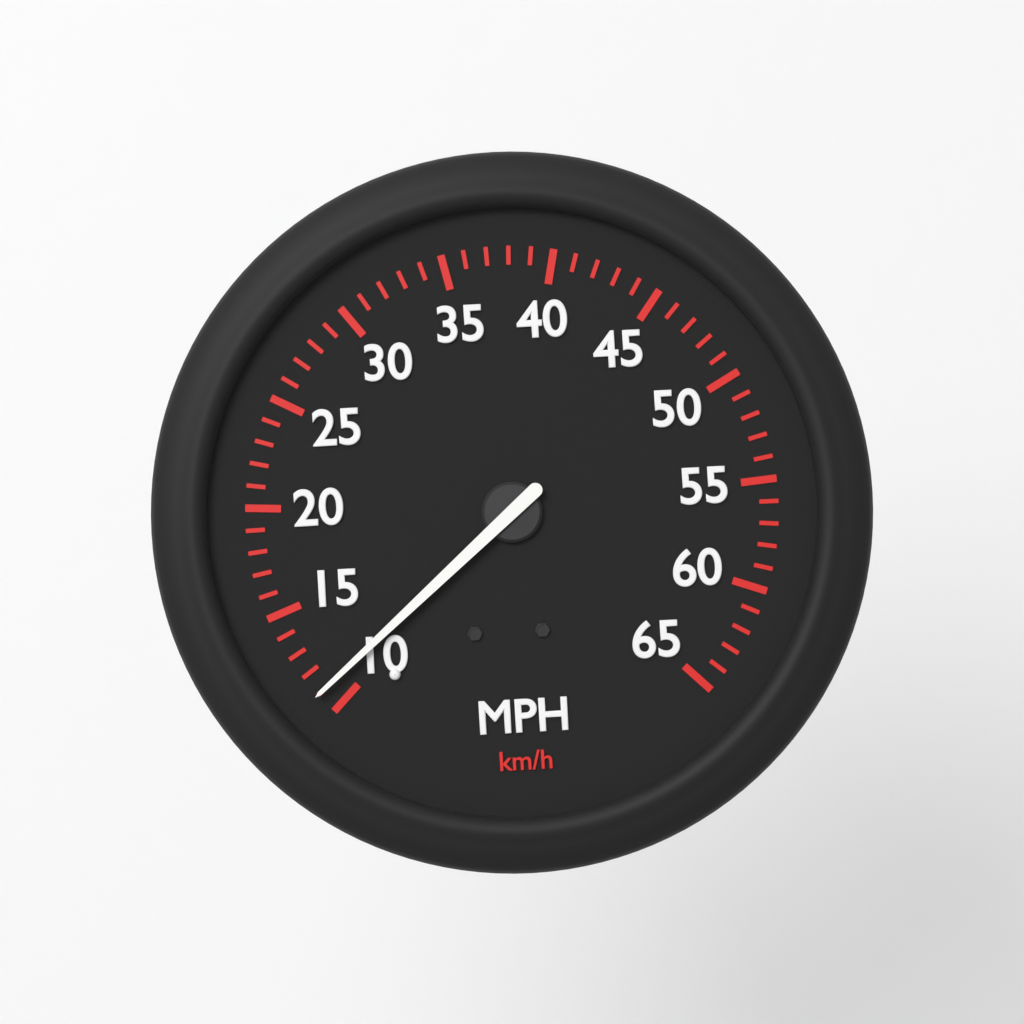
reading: 11 mph
